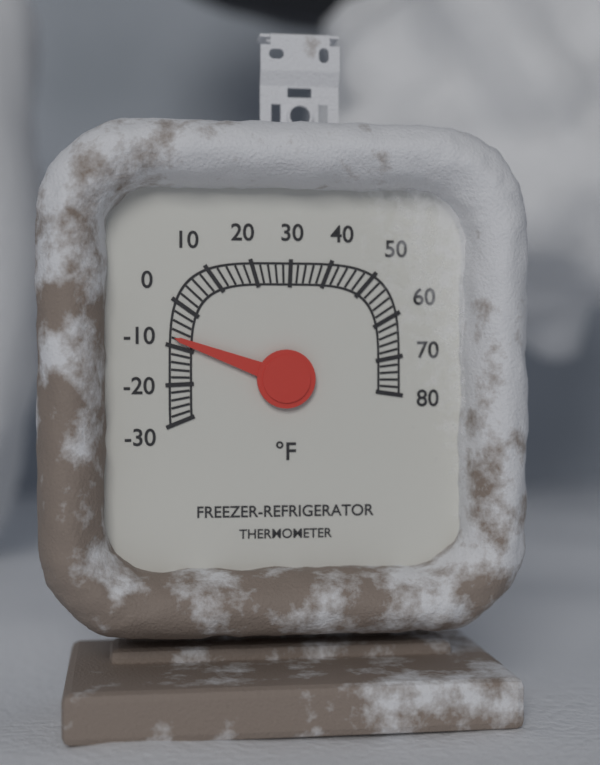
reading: -8 °F
